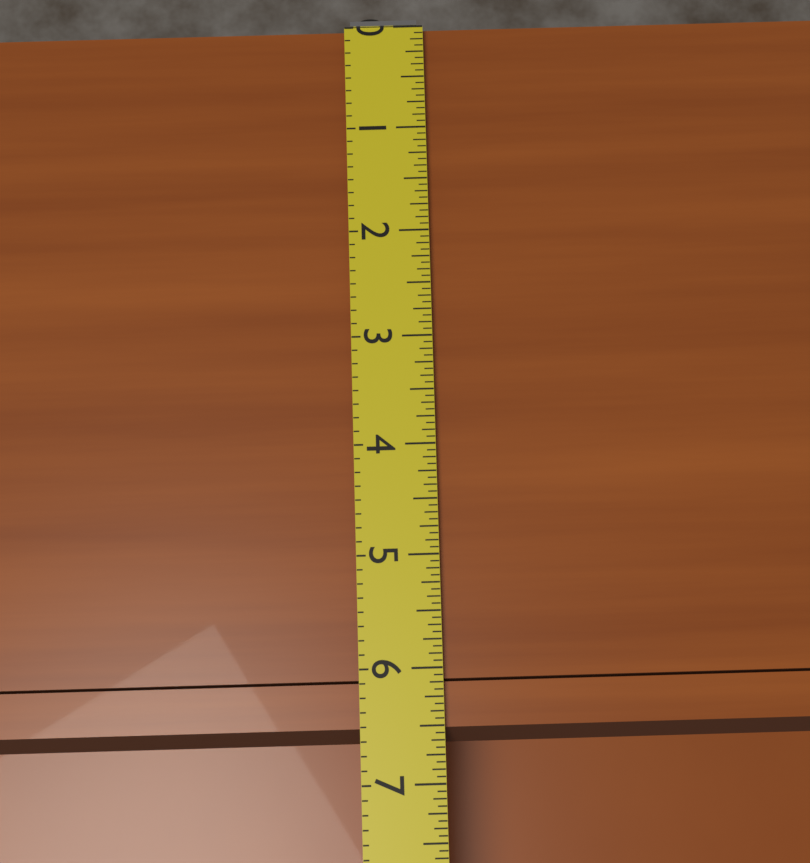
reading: 6.6875 (no unit)
